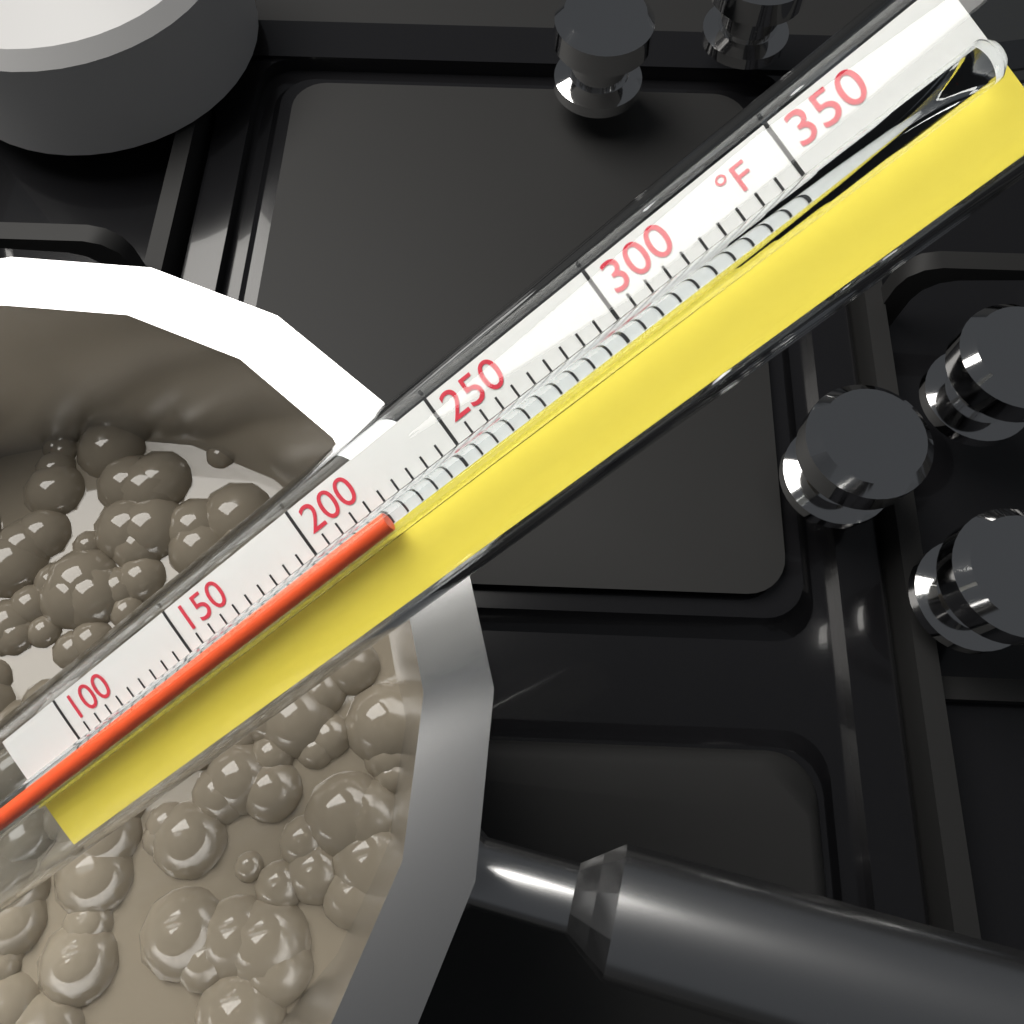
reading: 225 °F
